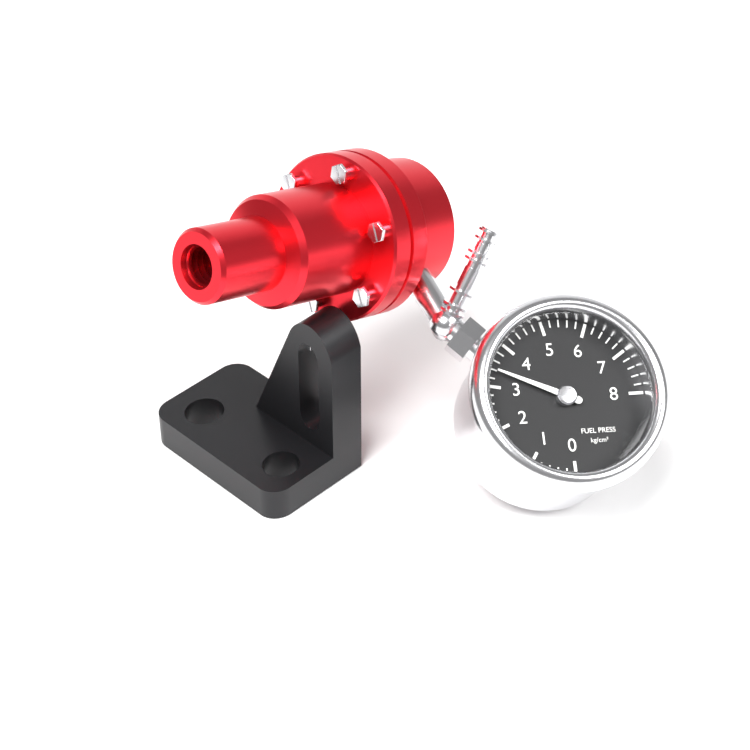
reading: 3.4 kg/cm²
